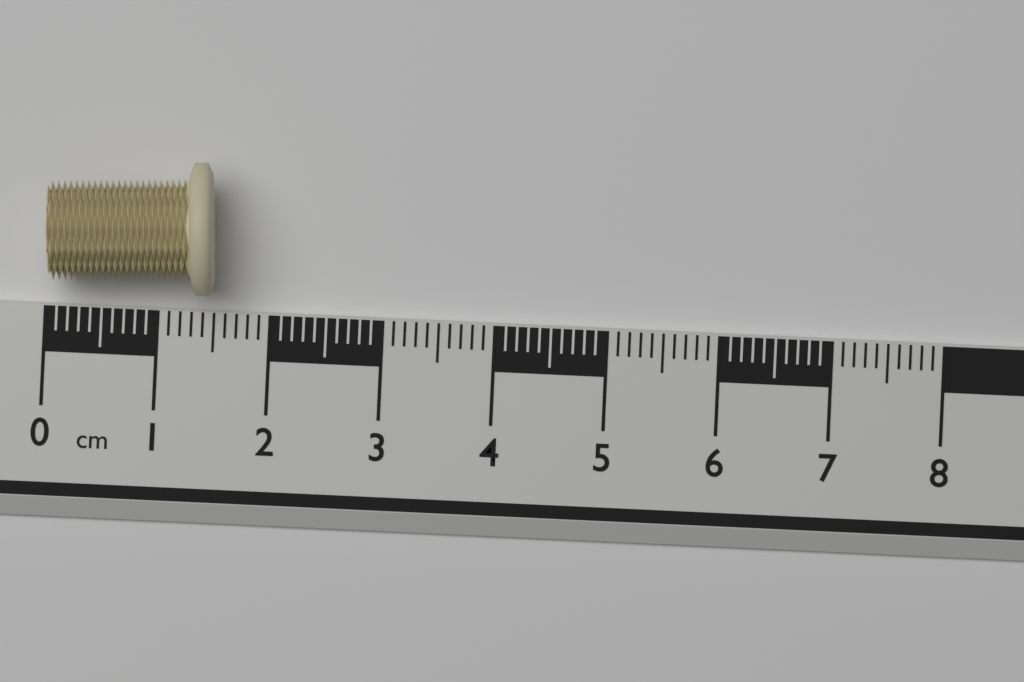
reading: 1.5 cm
